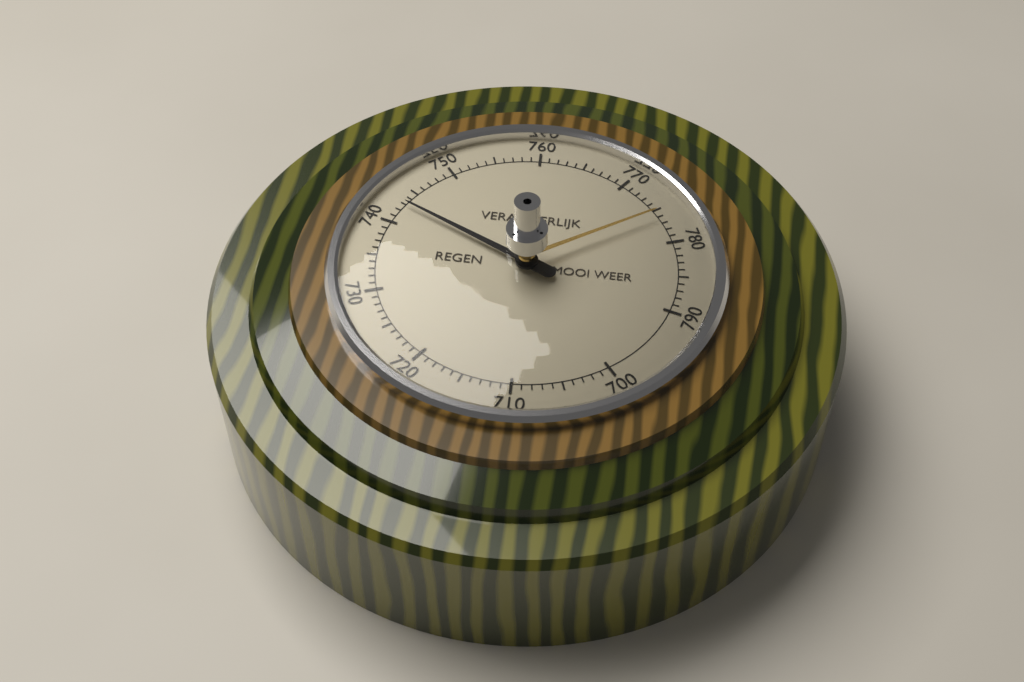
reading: 743 (no unit)
